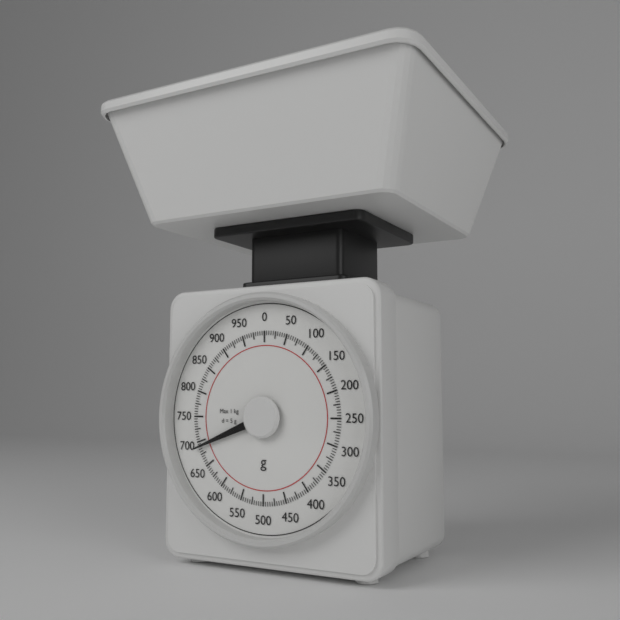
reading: 690 g
